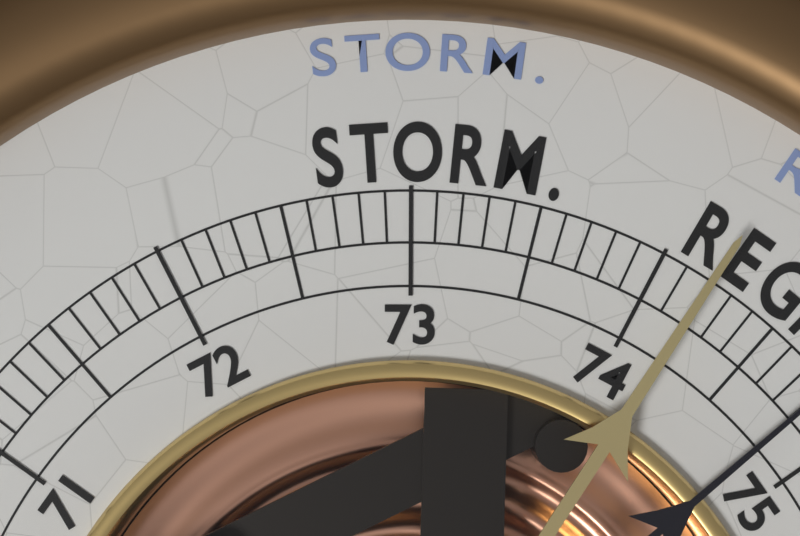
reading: 74.2 (no unit)
